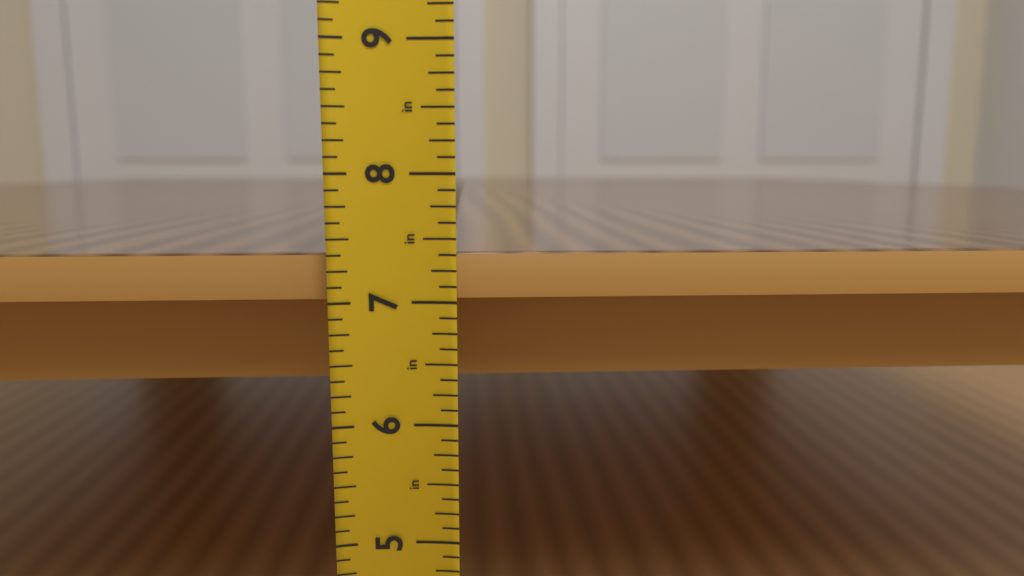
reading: 7.375 in
